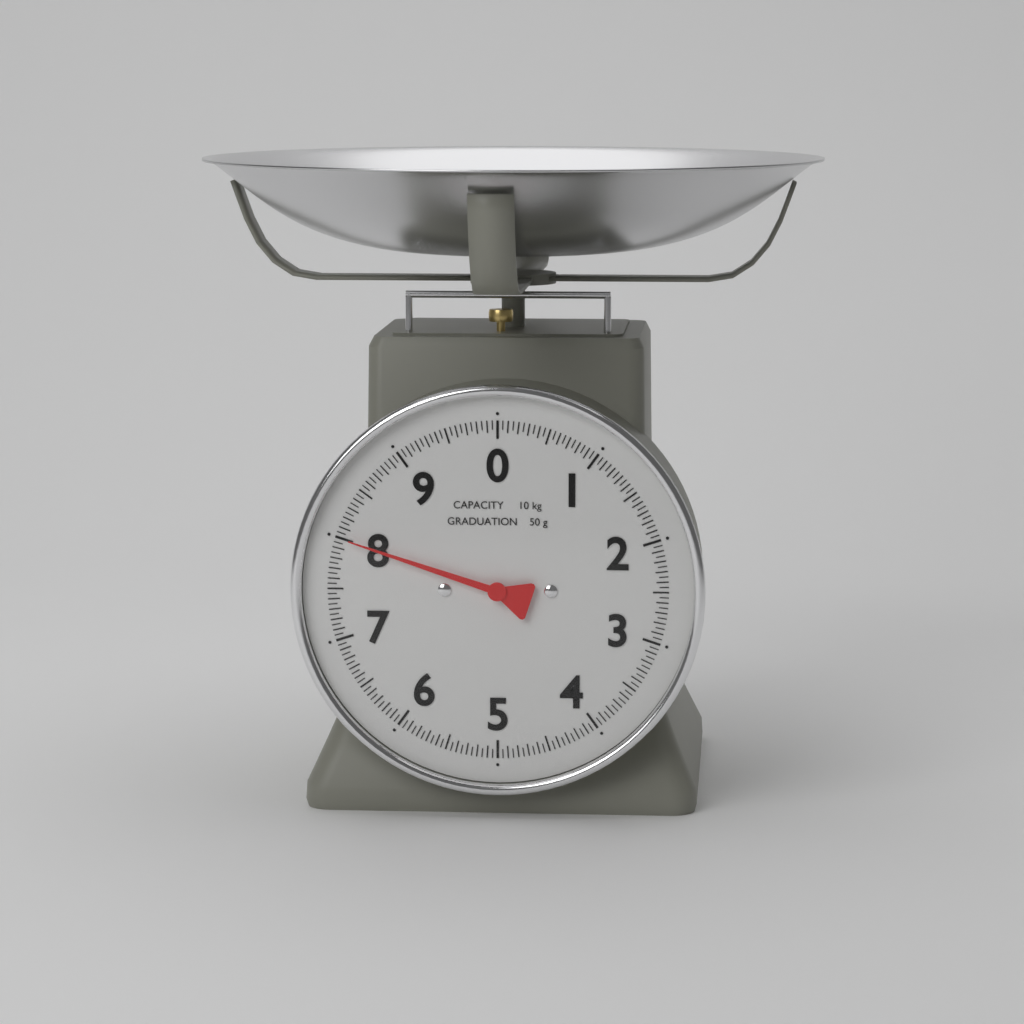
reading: 8.00 kg
